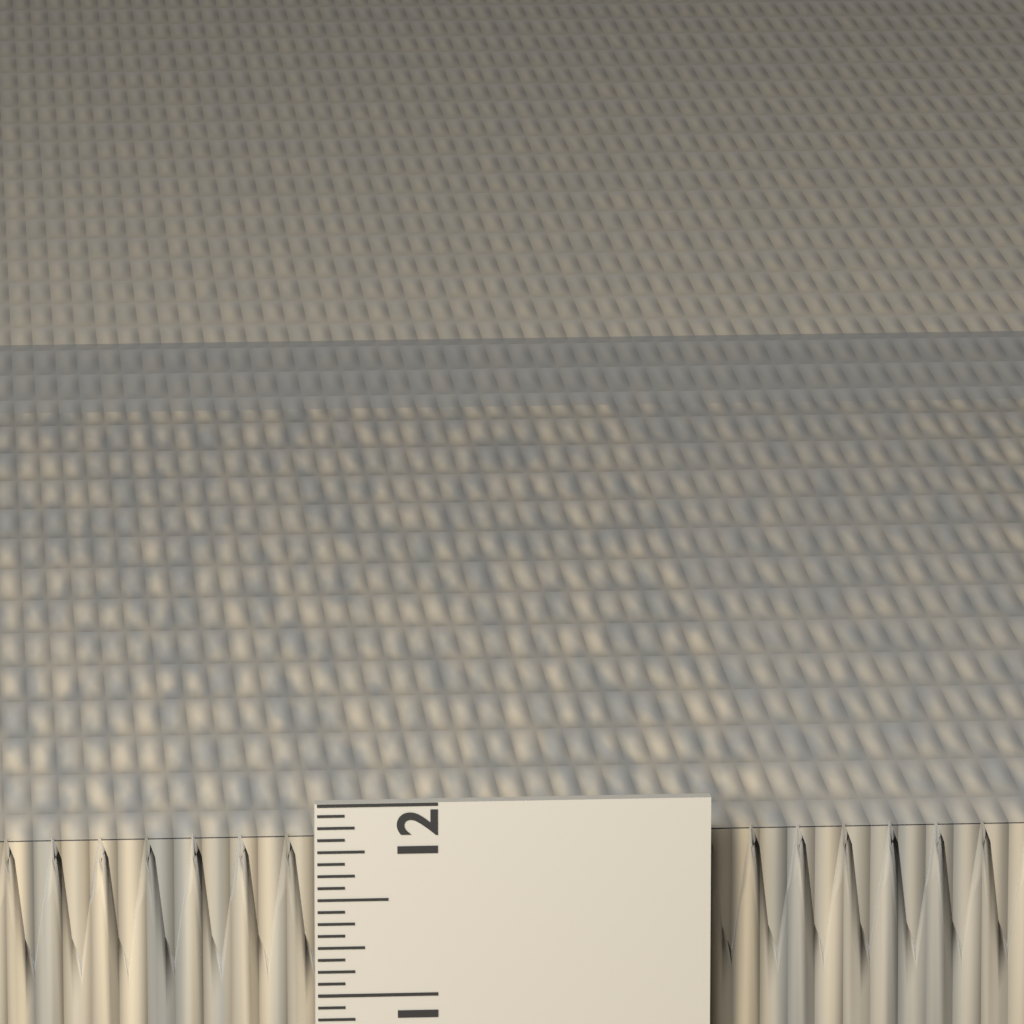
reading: 11.8125 in
